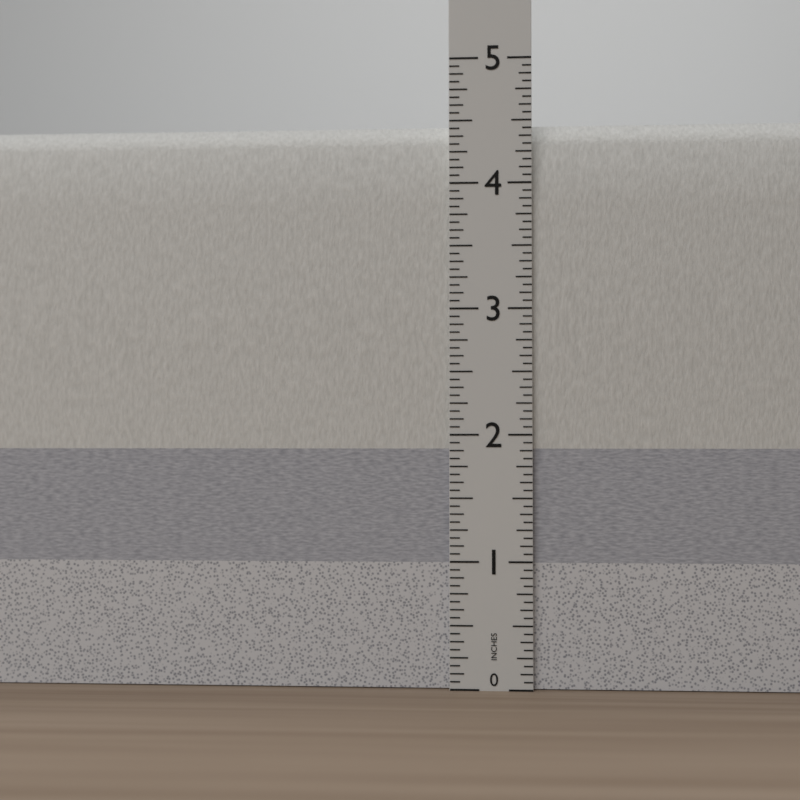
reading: 4.5000 in
